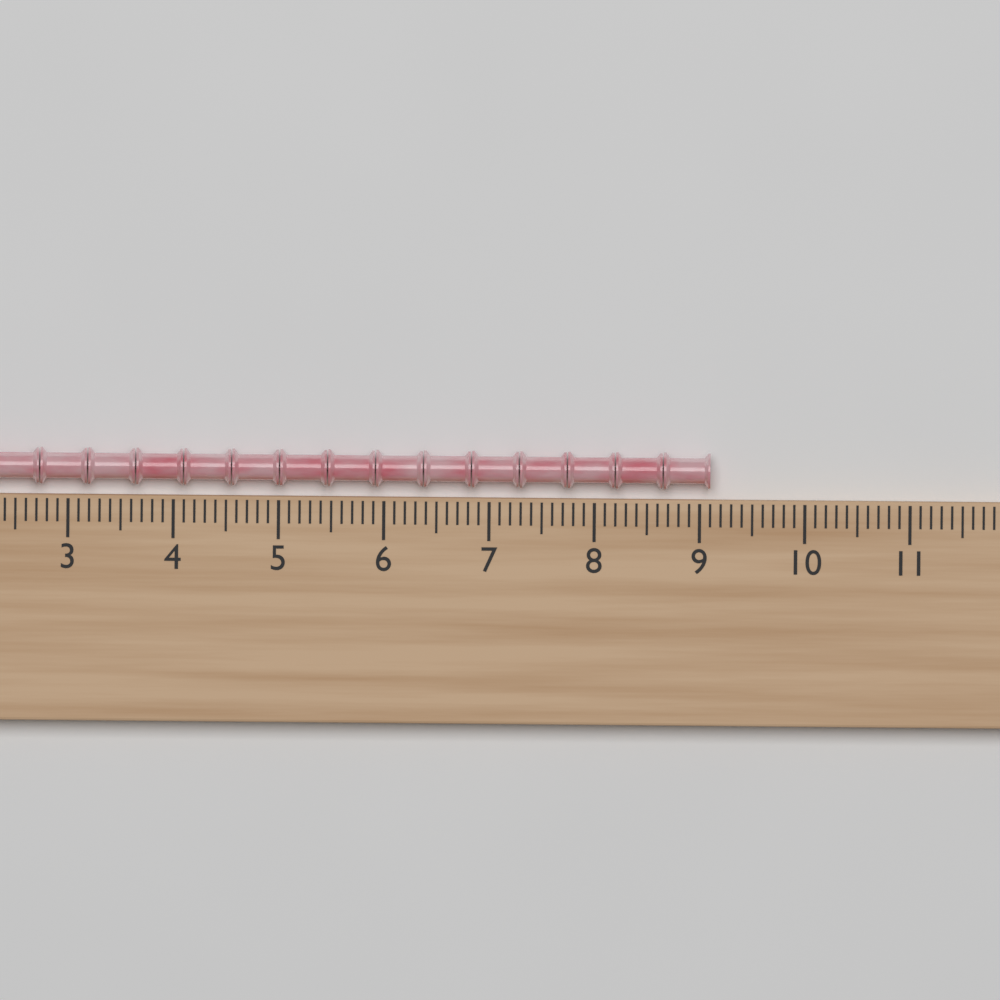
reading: 9.1 (no unit)
